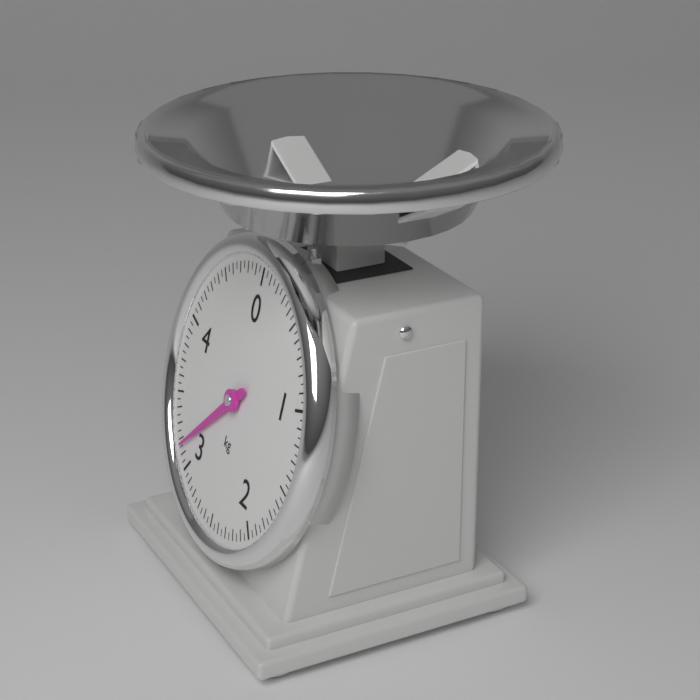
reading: 3.15 kg
